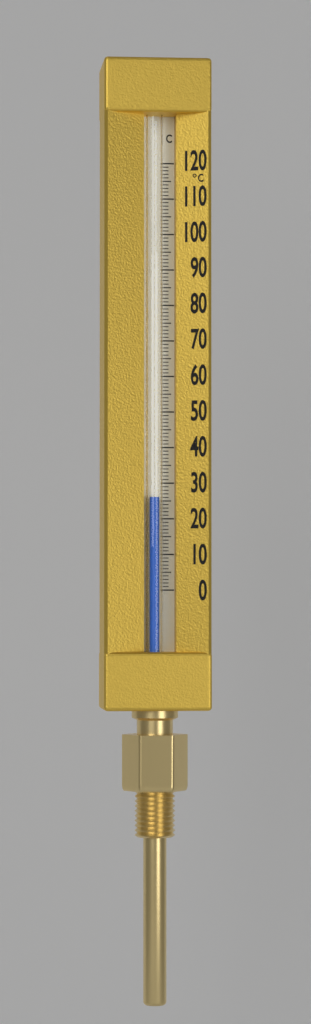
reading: 26 °C
